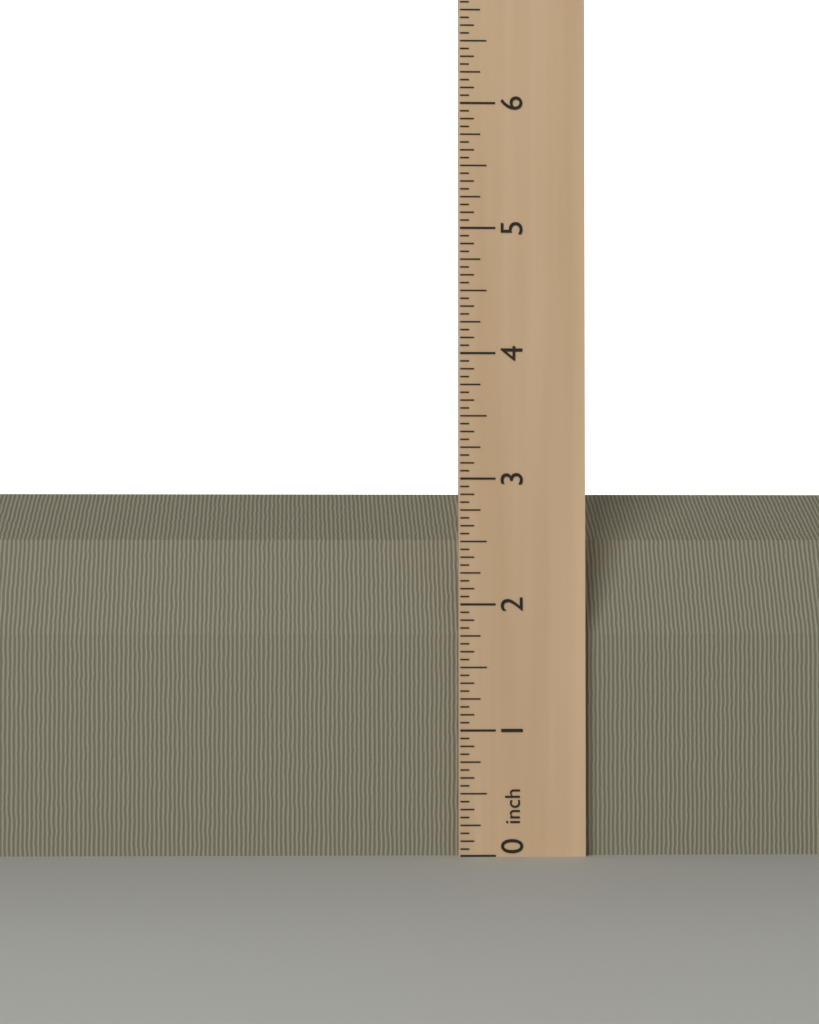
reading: 2.9375 inch
